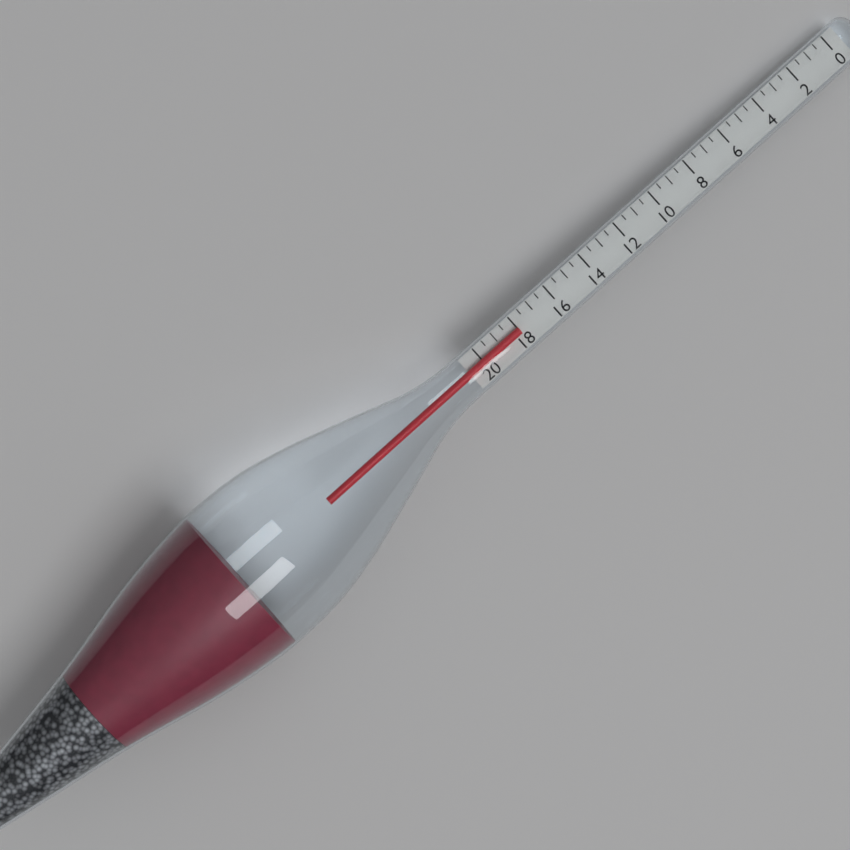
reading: 18.0 (no unit)
